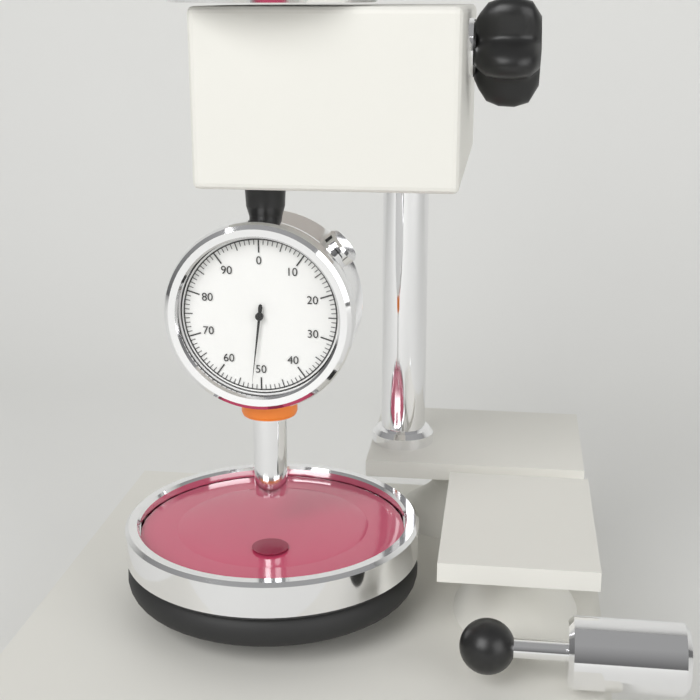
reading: 52 (no unit)
